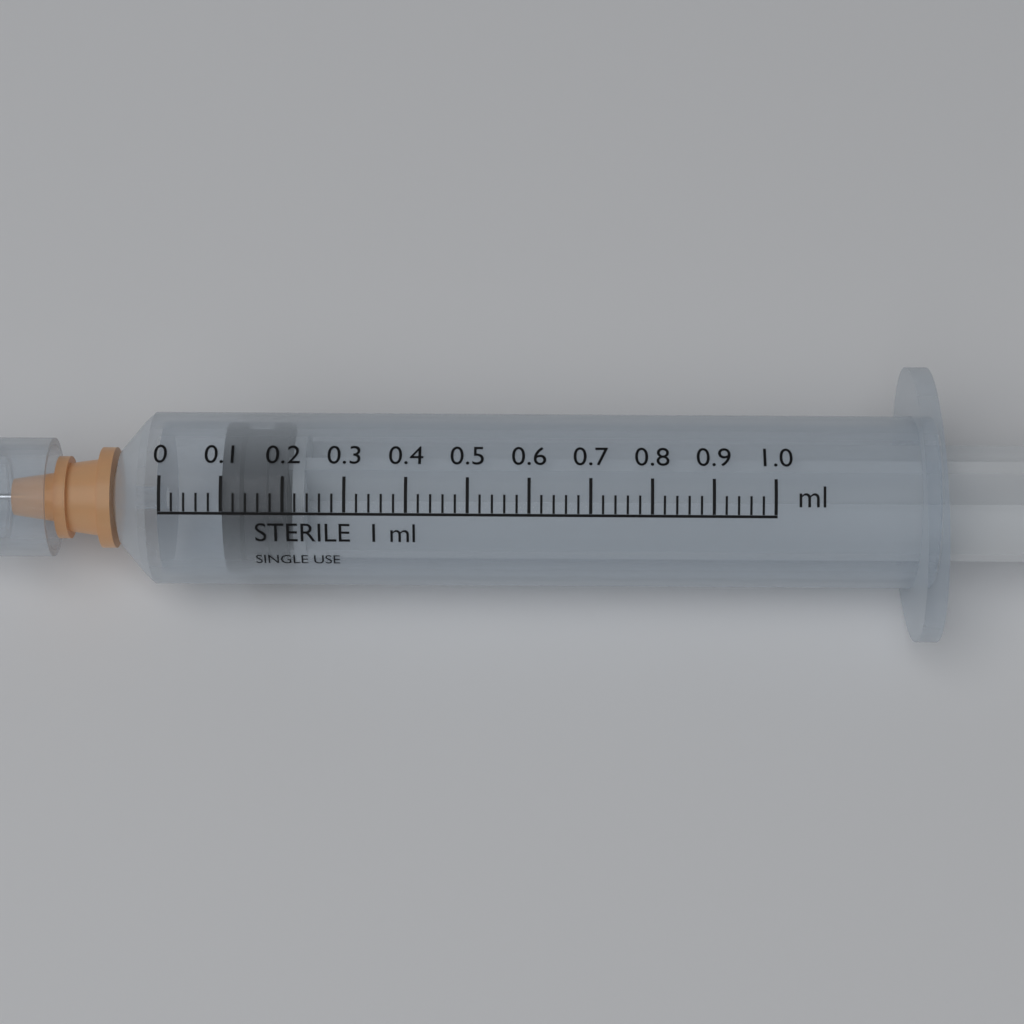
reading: 0.10 ml
